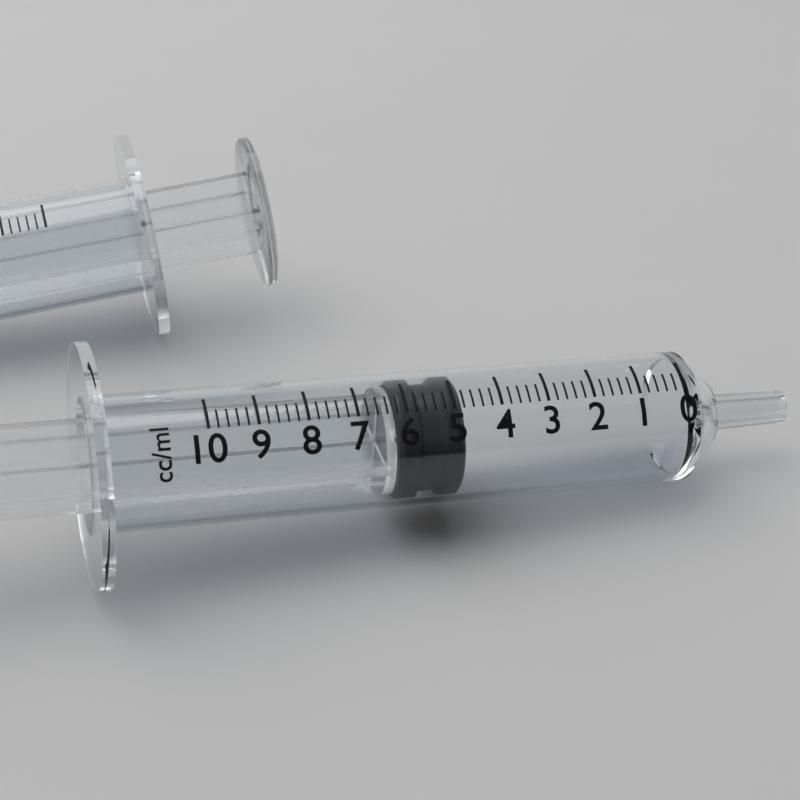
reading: 4.8 ml
